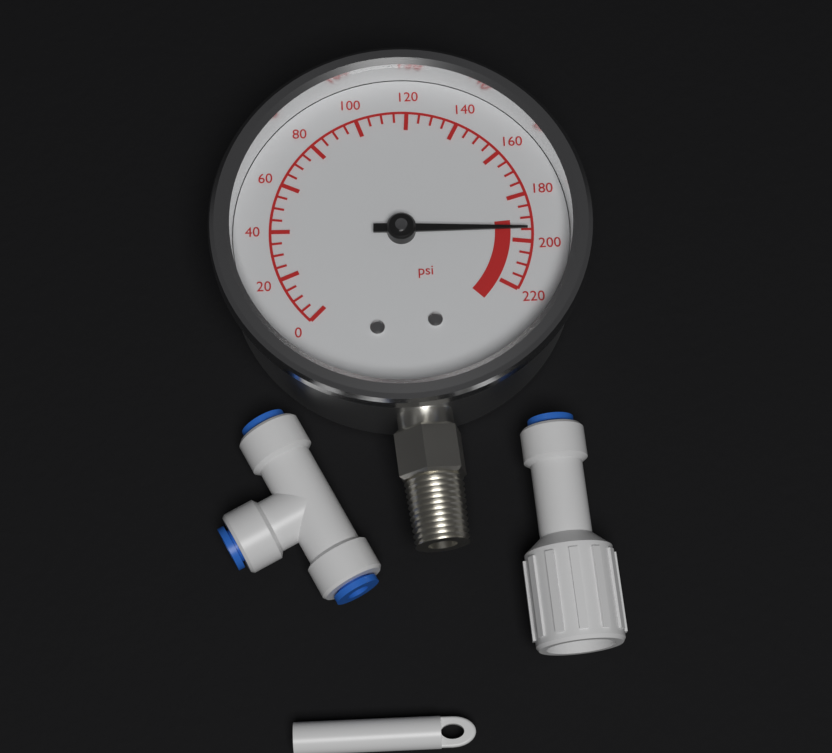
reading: 195 psi
